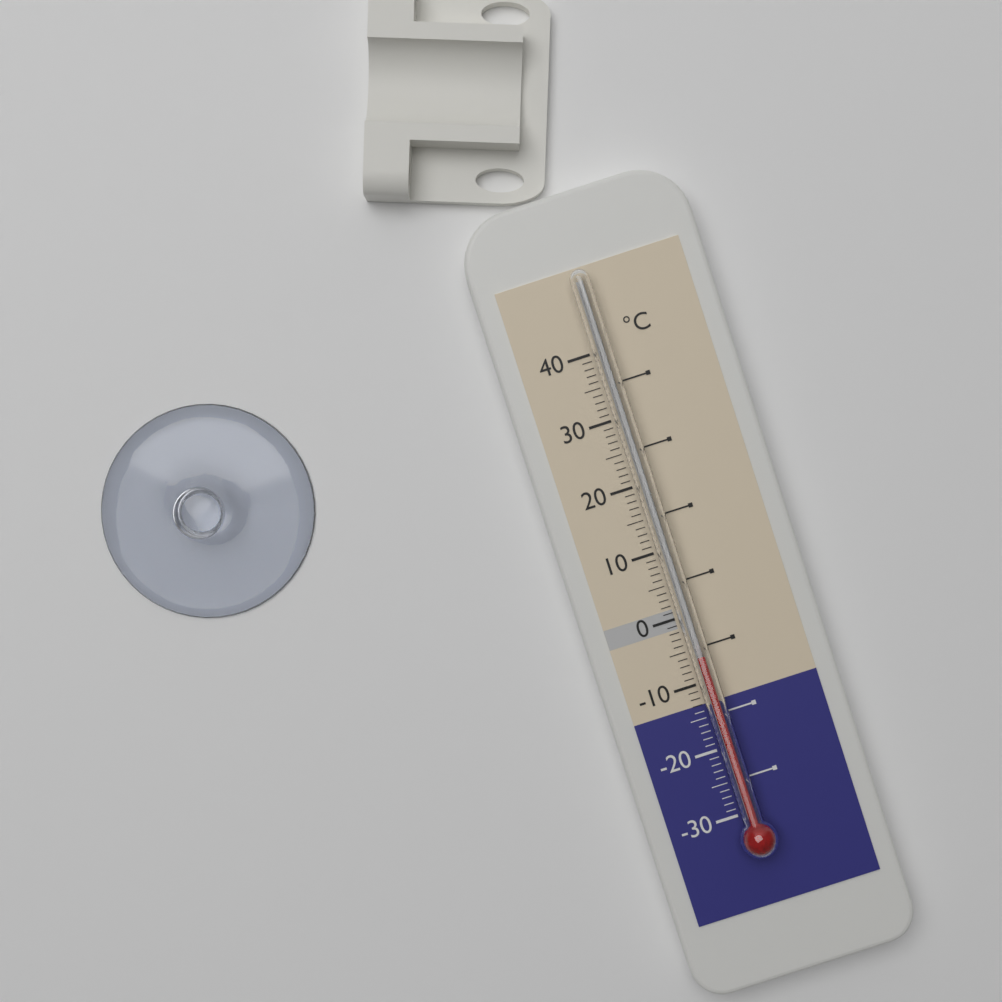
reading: -6 °C
